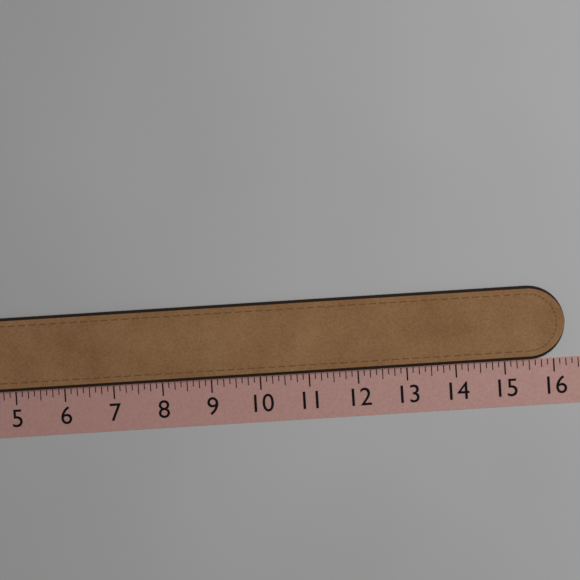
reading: 16.250 (no unit)
